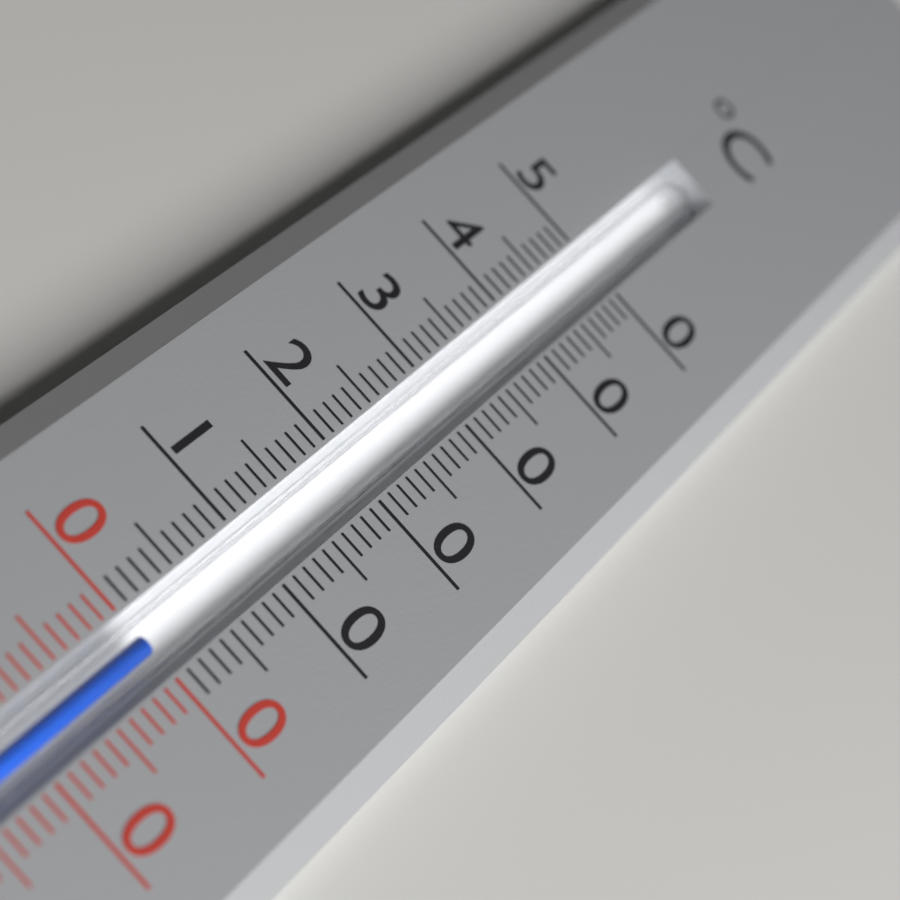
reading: 0 °C
